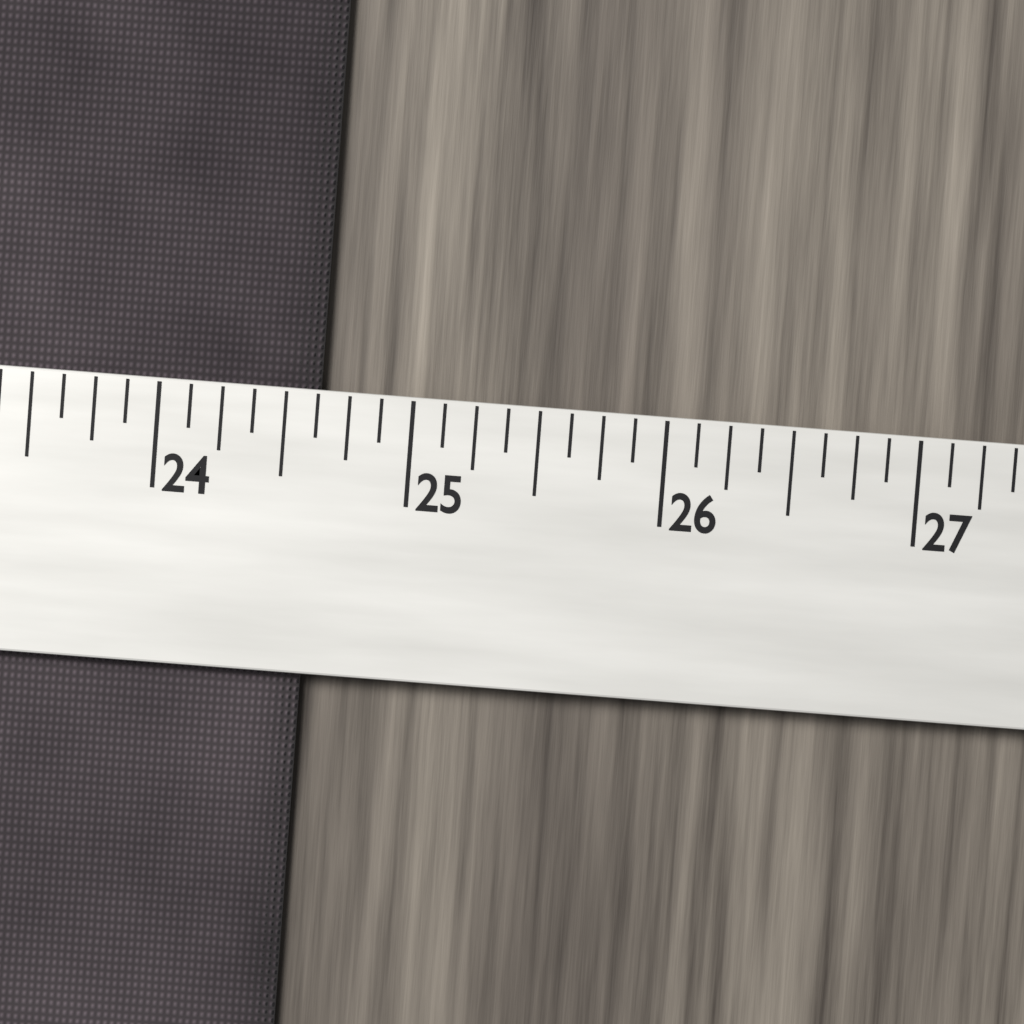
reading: 24.625 (no unit)
